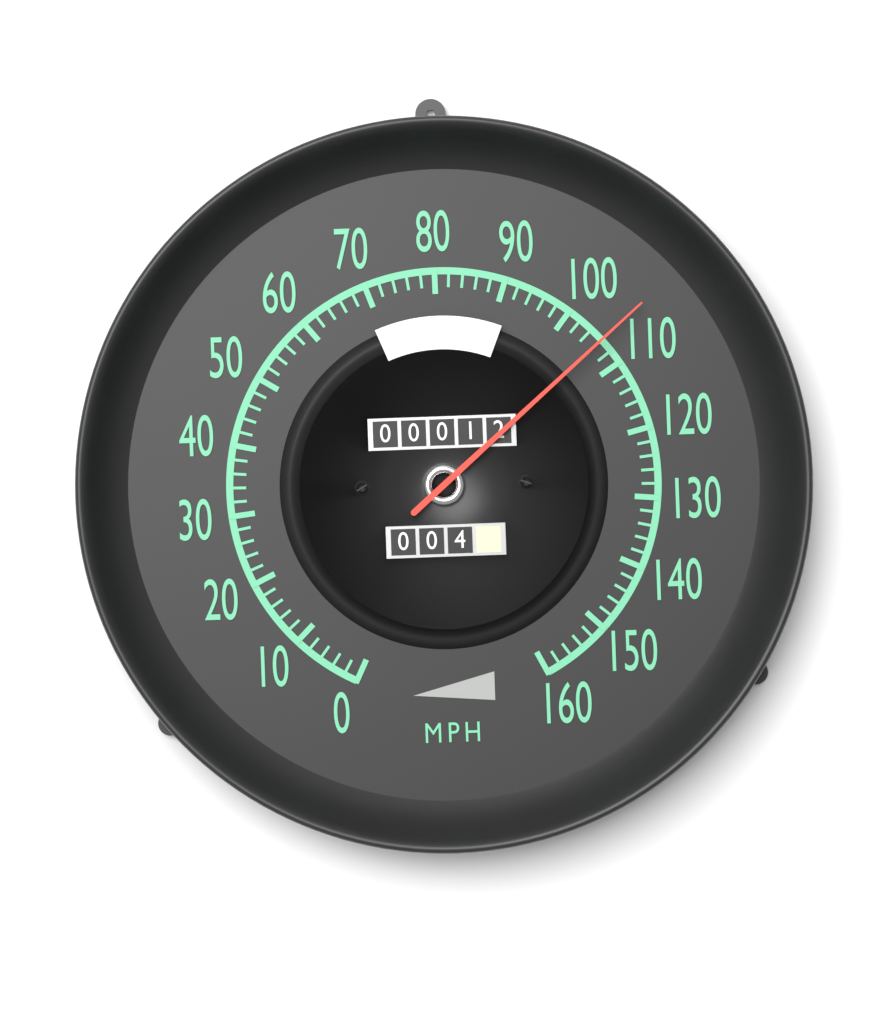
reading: 106 mph
